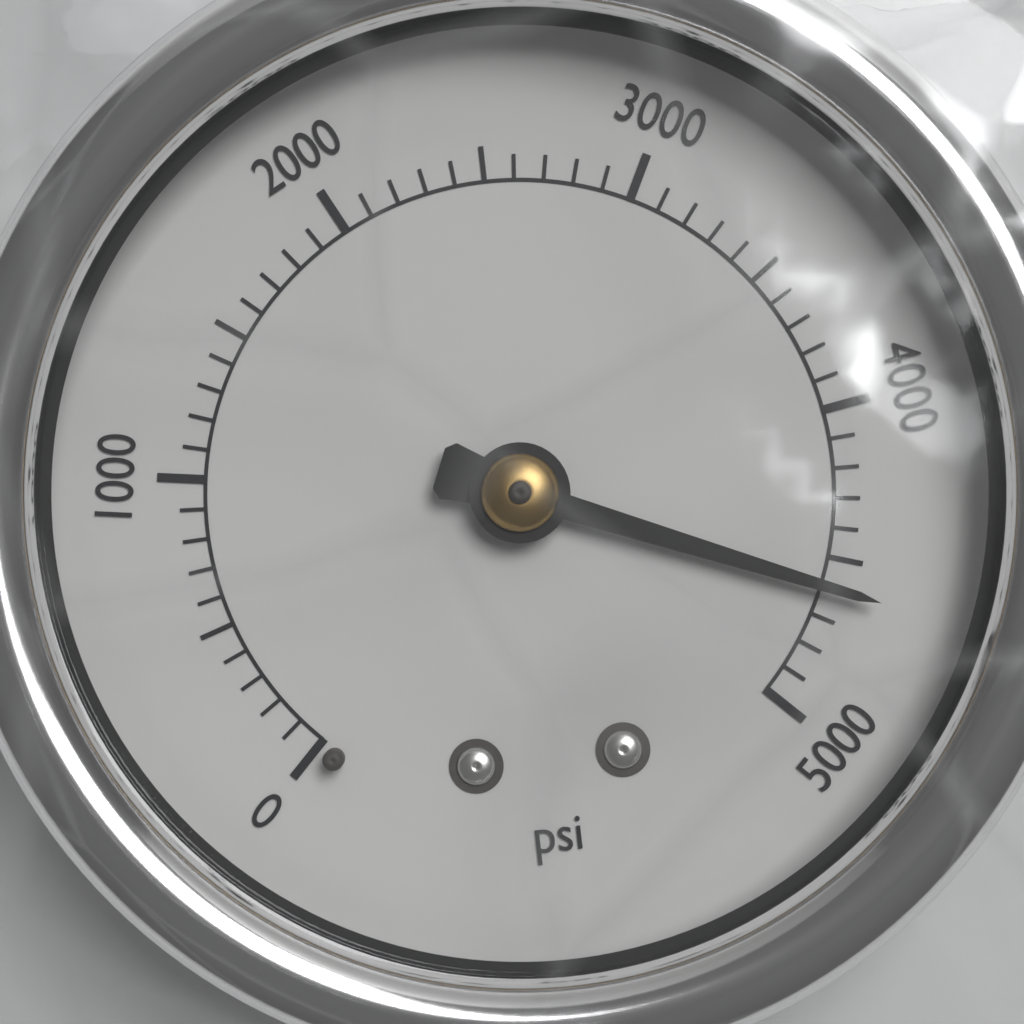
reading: 4600 psi
